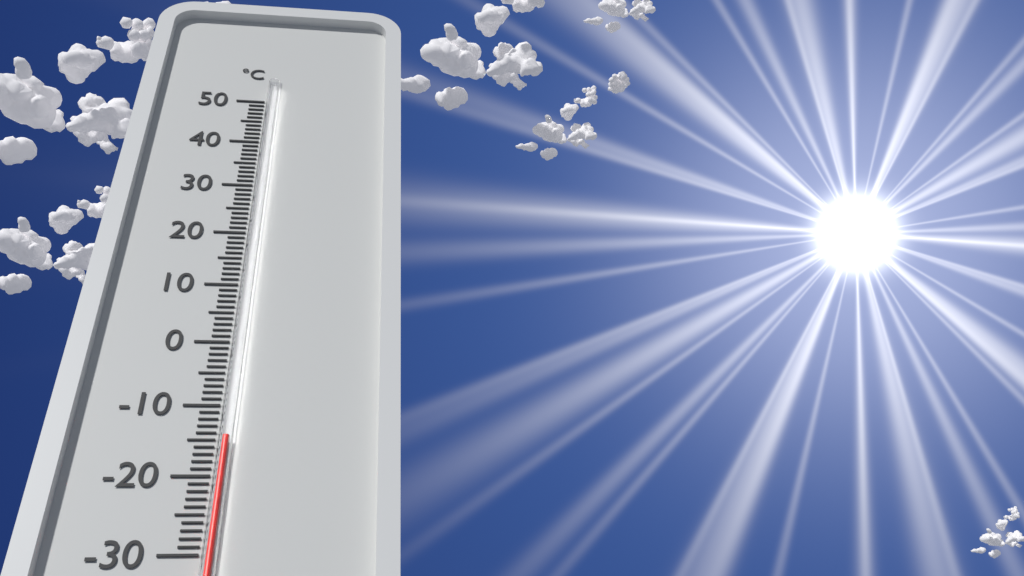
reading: -15 °C
